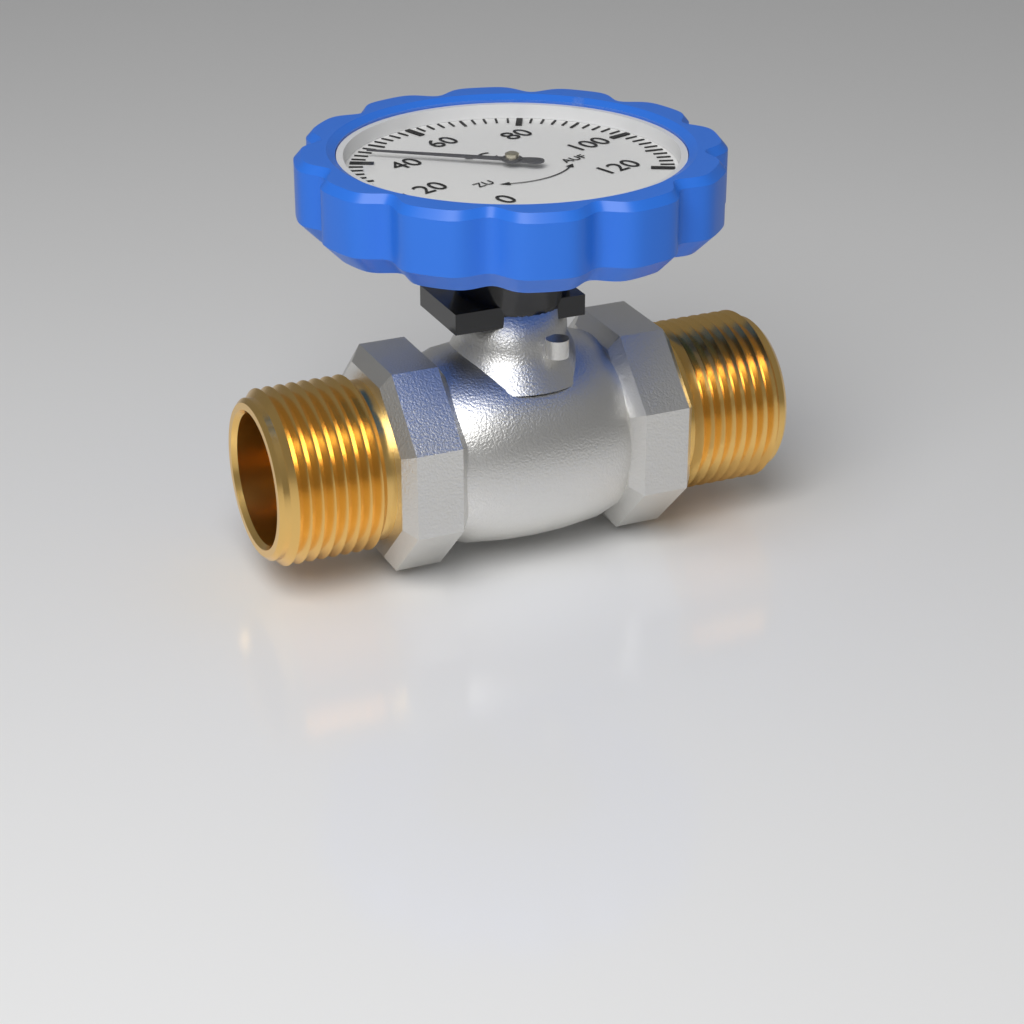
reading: 44 °C
